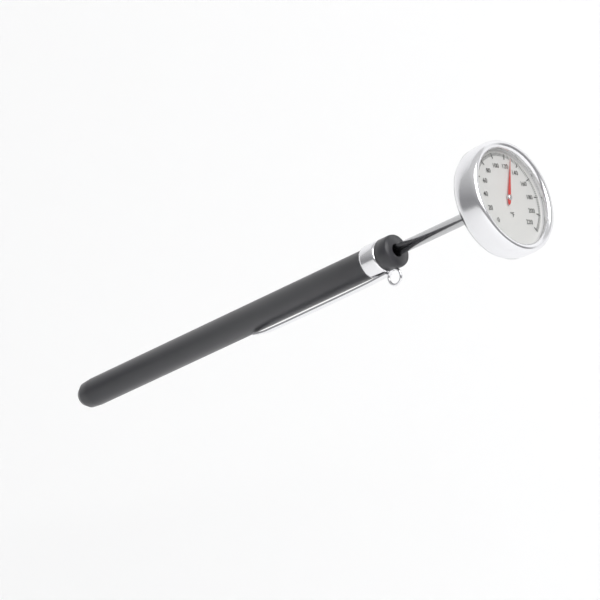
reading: 128 °F
